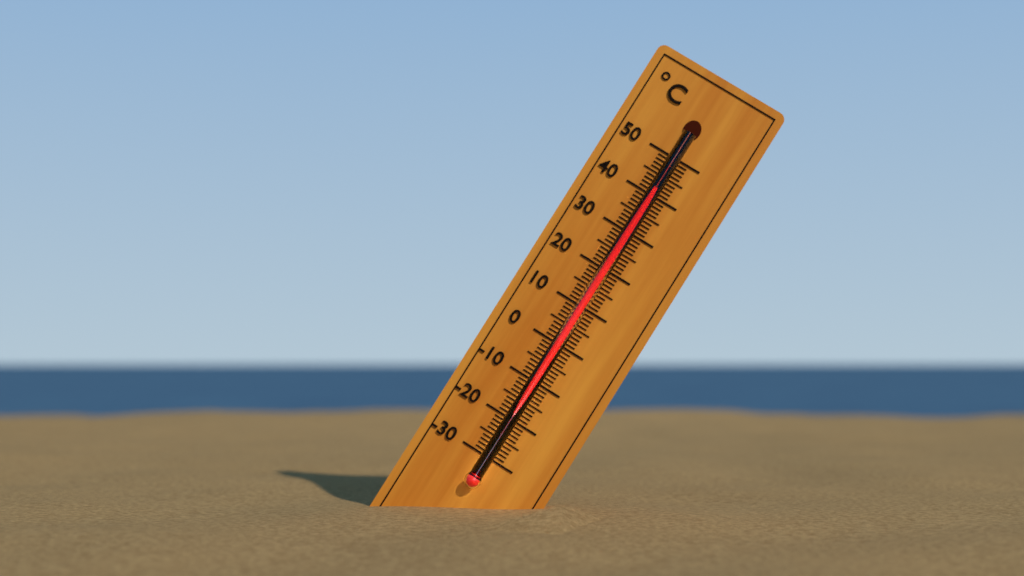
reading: 40 °C
